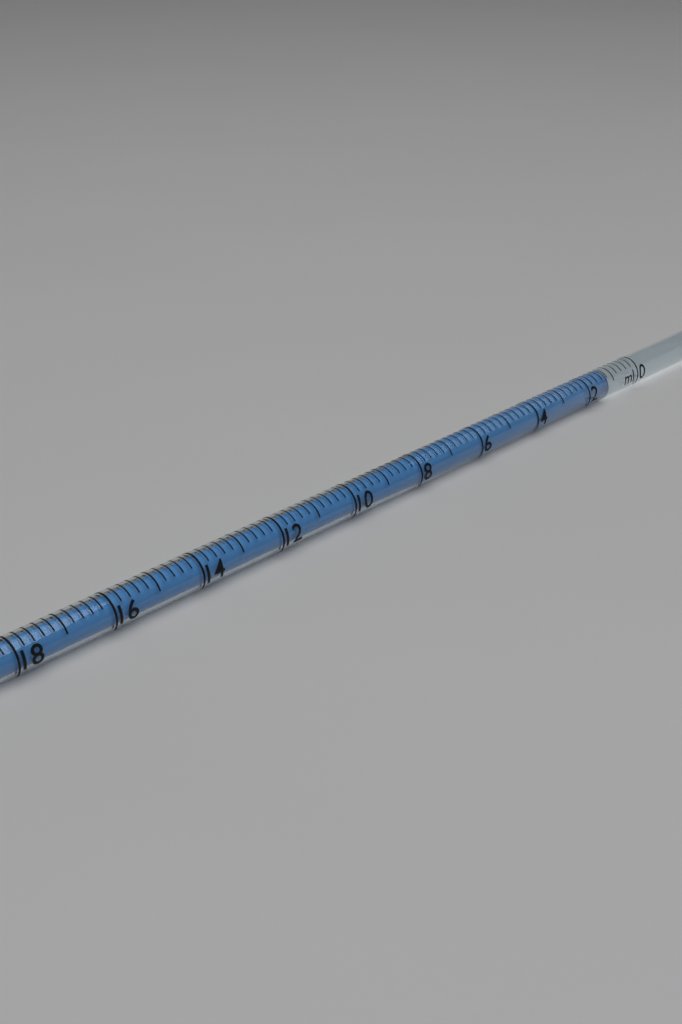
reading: 1.2 ml
